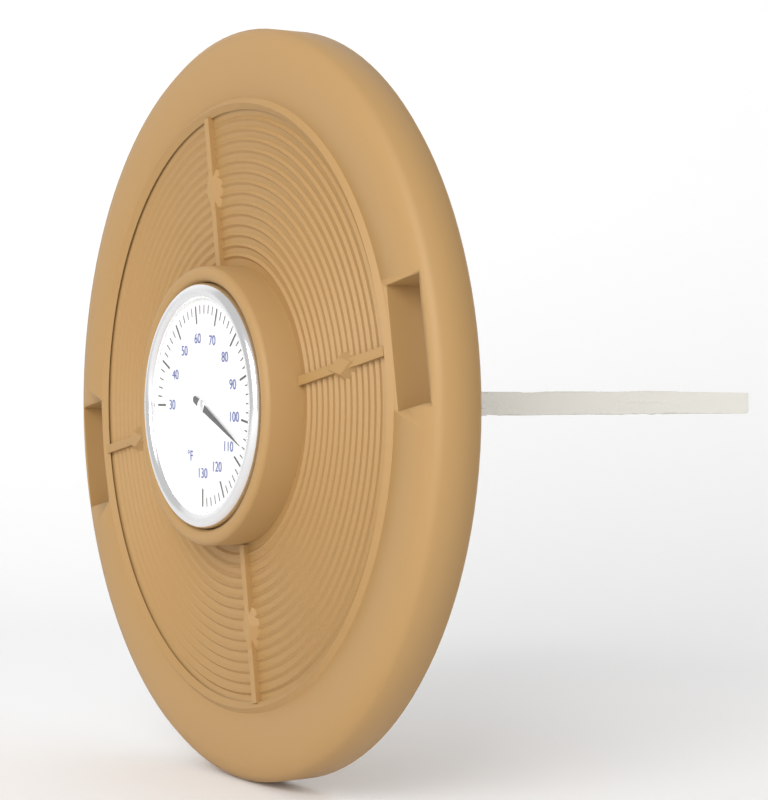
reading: 106 °F
